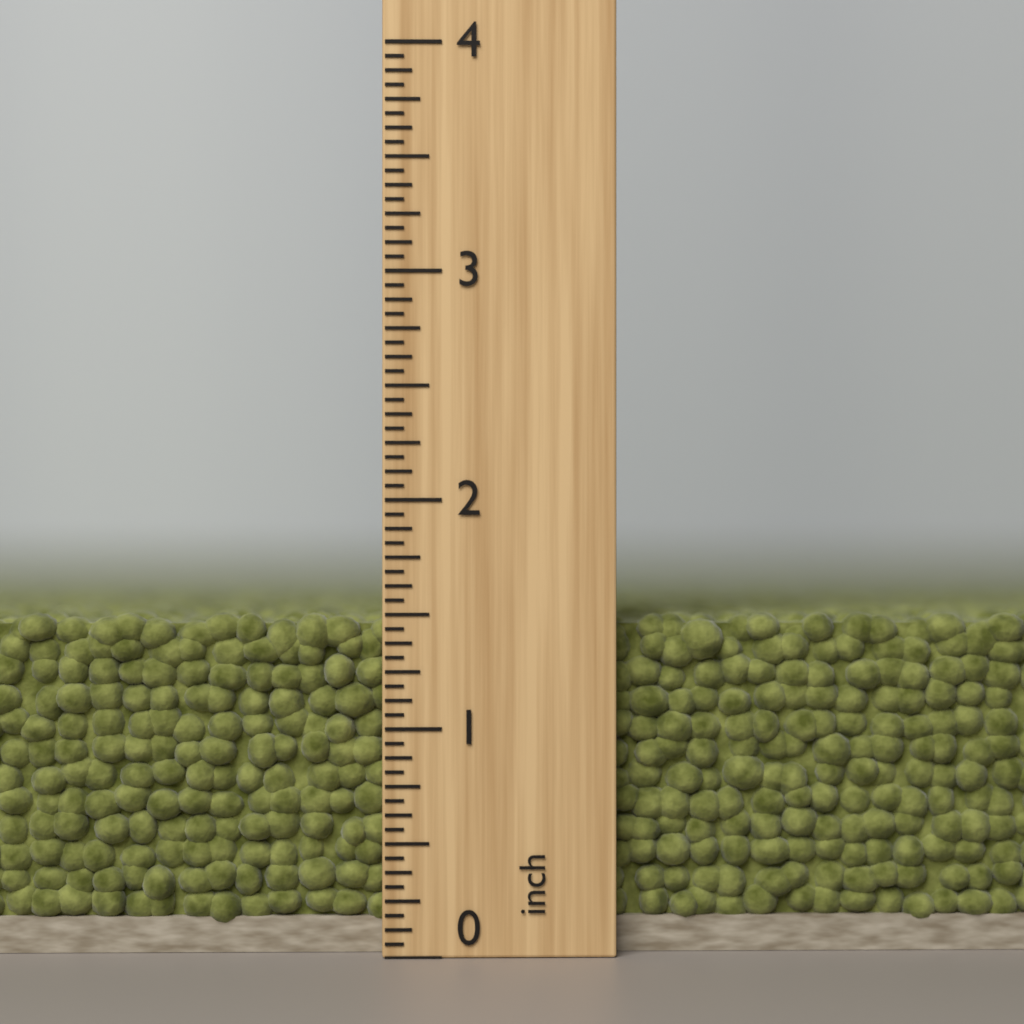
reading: 1.5000 inch
